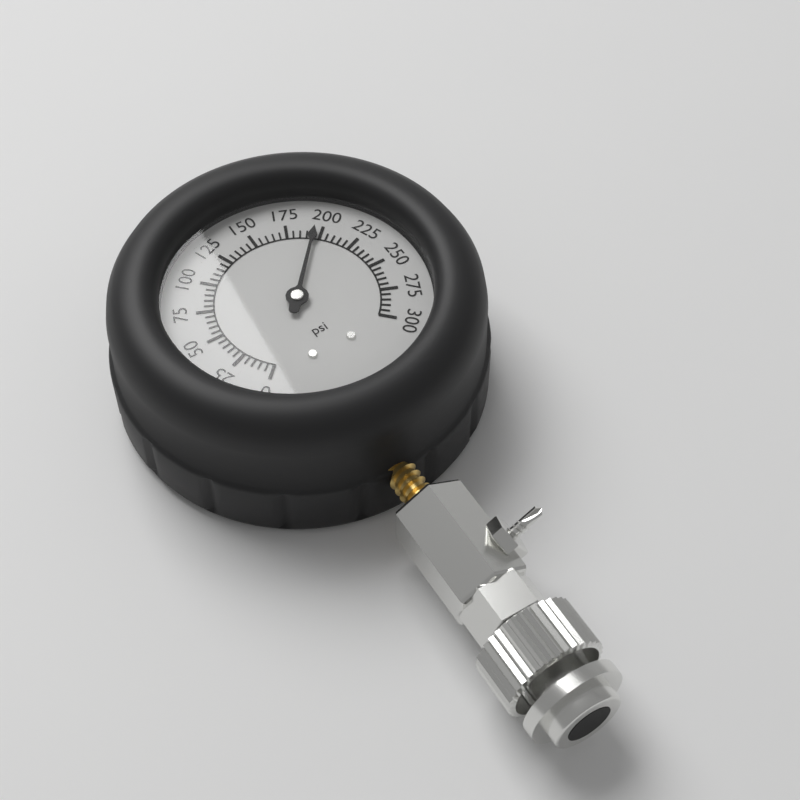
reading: 195 psi
